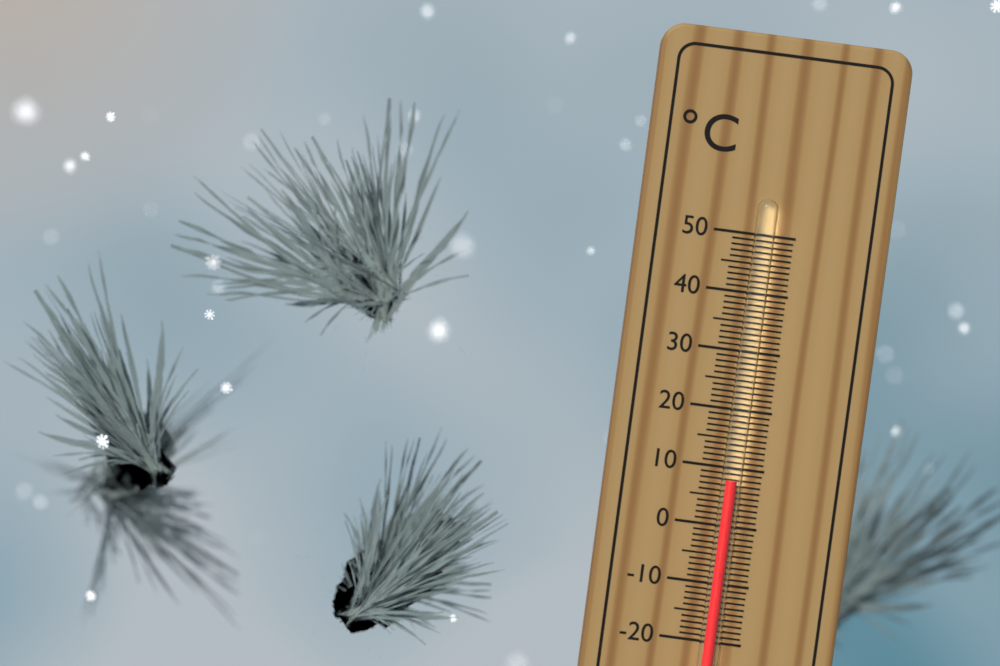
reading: 8 °C
